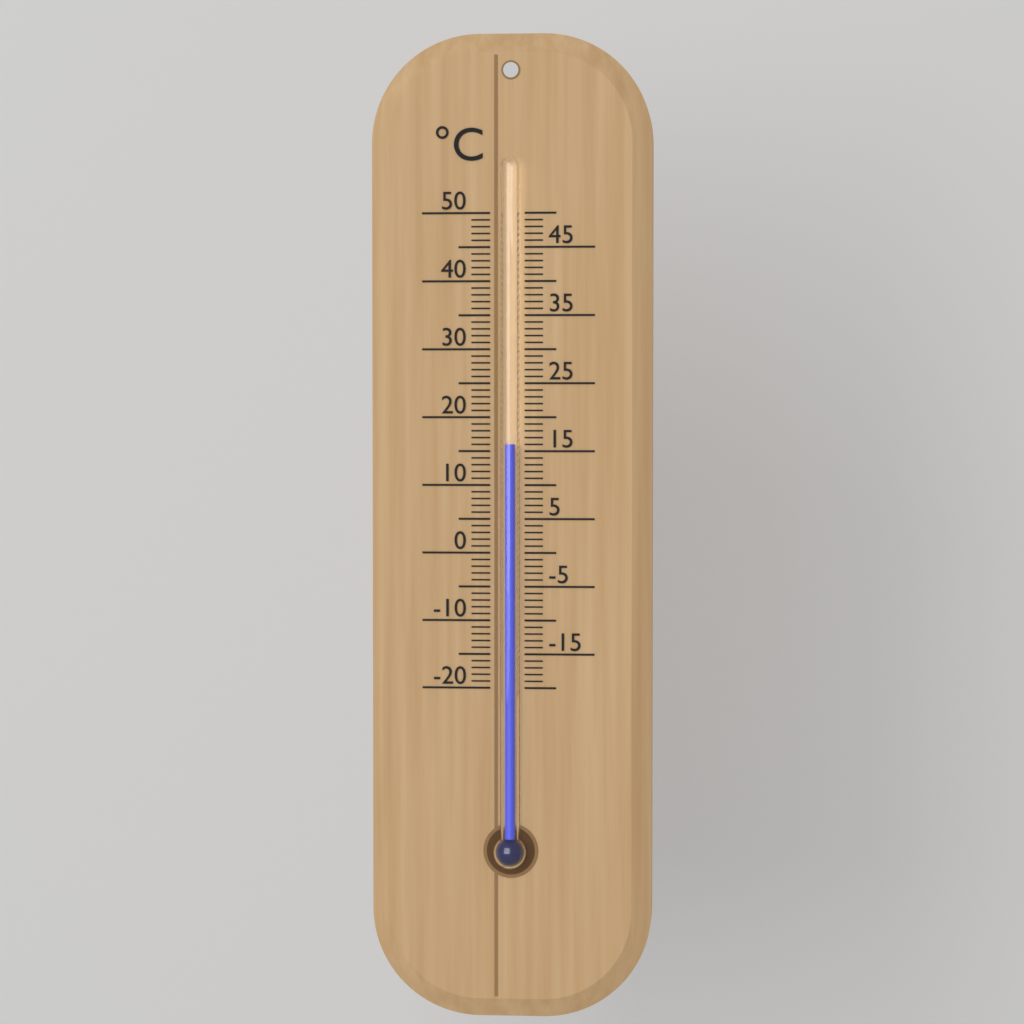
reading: 16 °C
